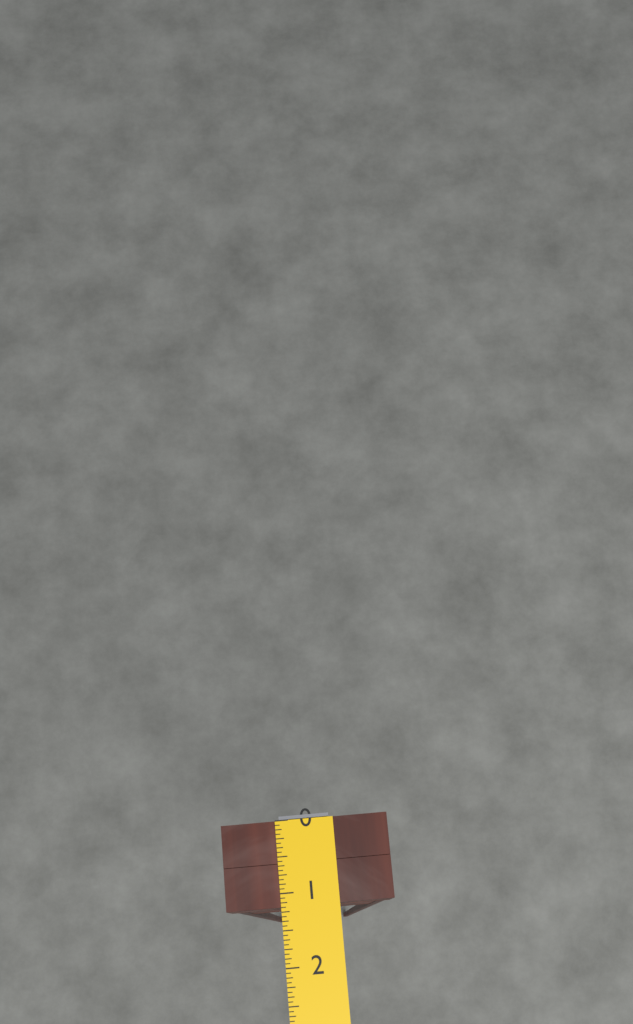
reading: 1.1875 (no unit)
